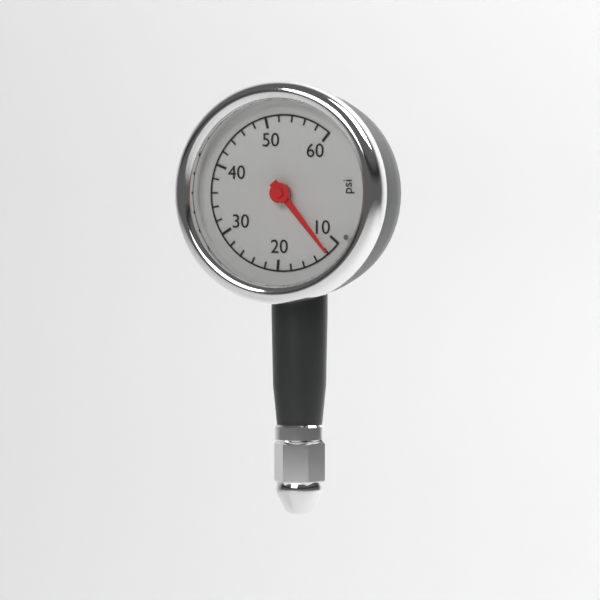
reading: 12 psi
